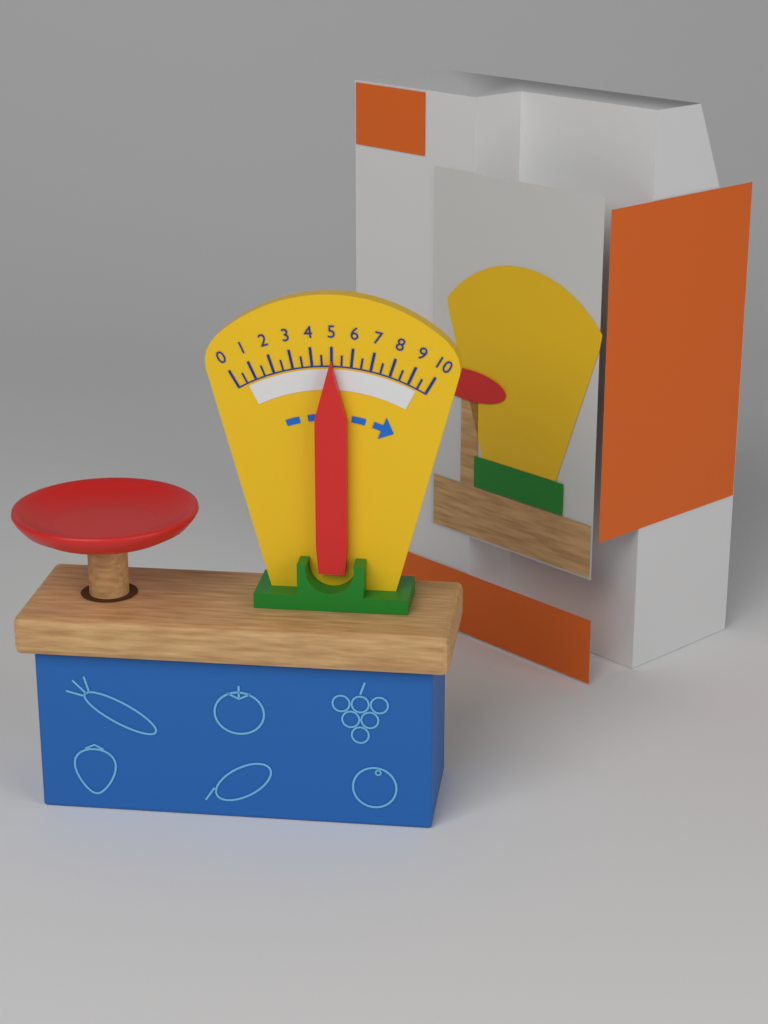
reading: 5.0 (no unit)
